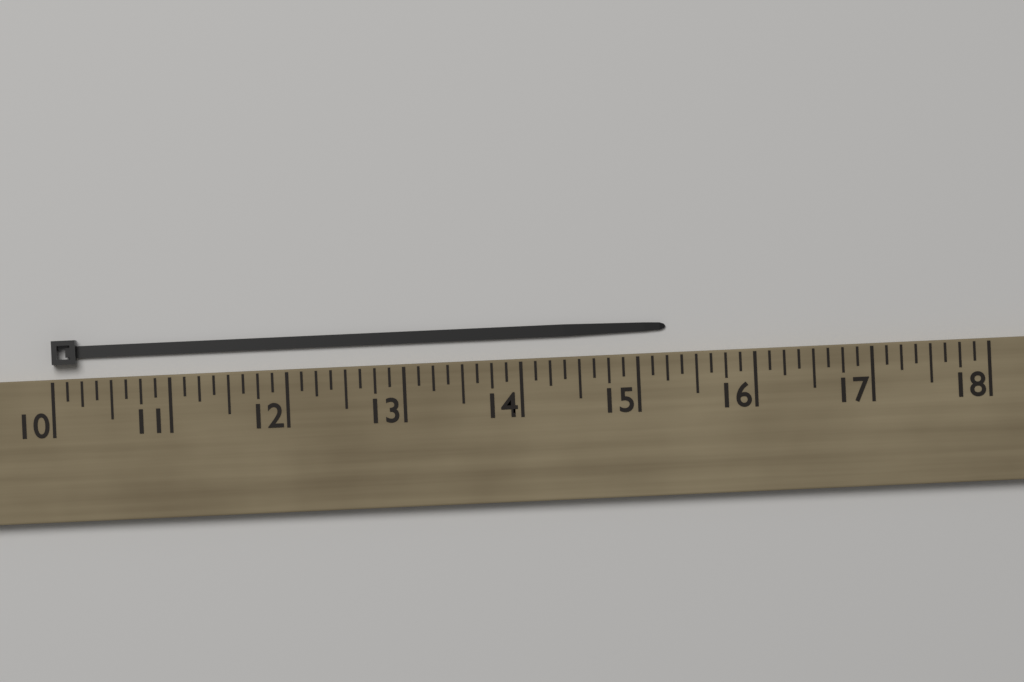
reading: 15.250 (no unit)
